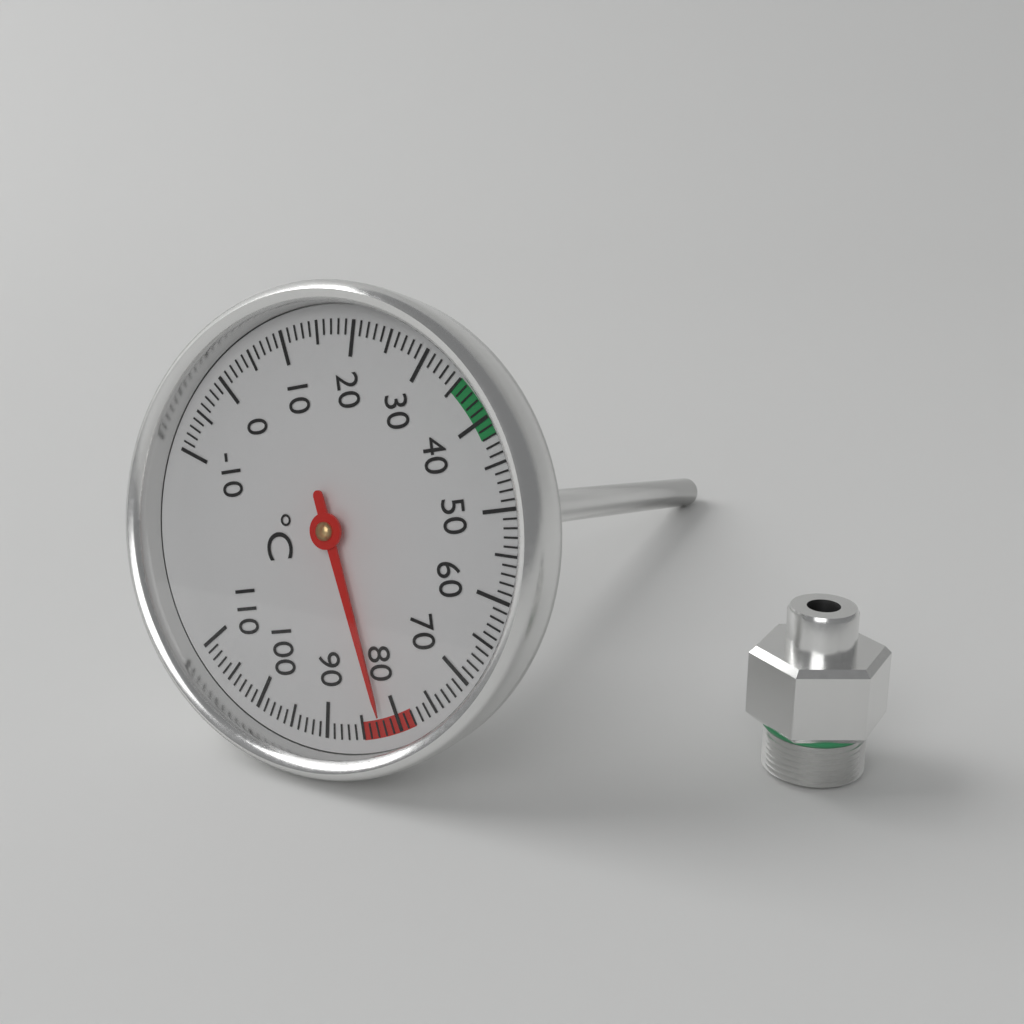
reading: 82 °C
